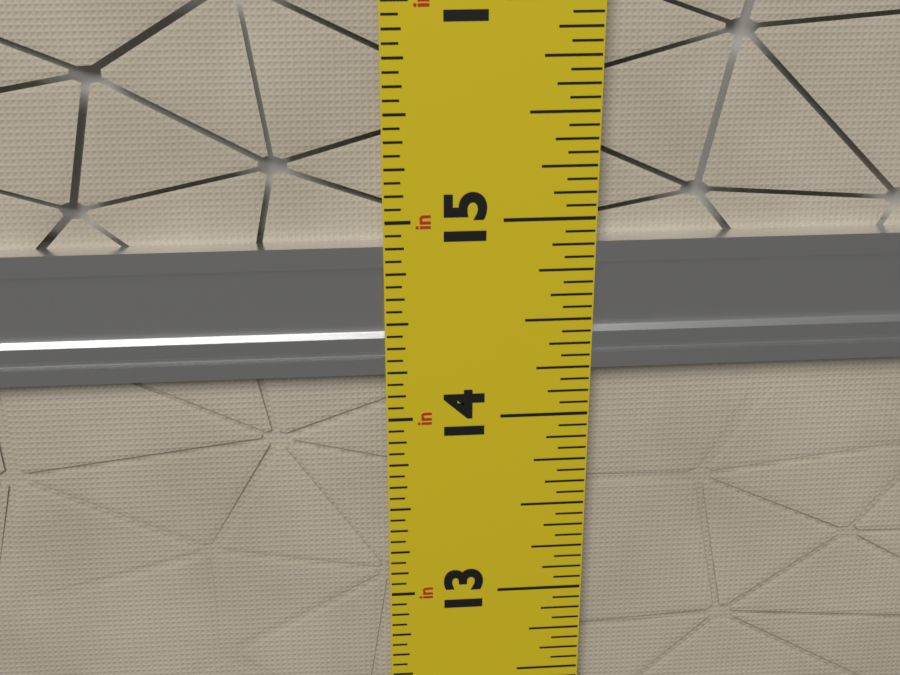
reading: 14.8750 in
